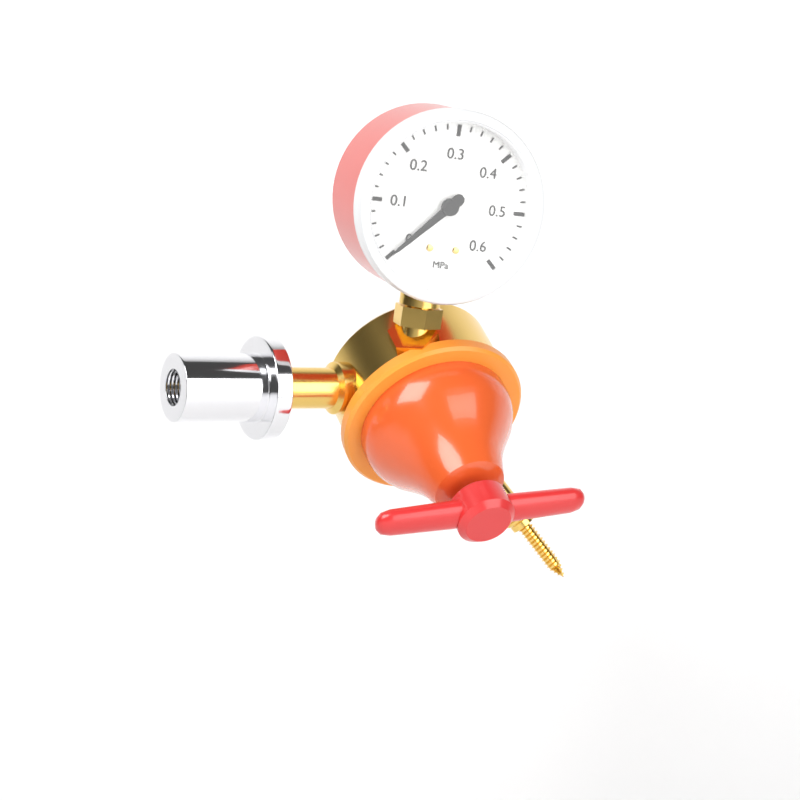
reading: 0.00 MPa
